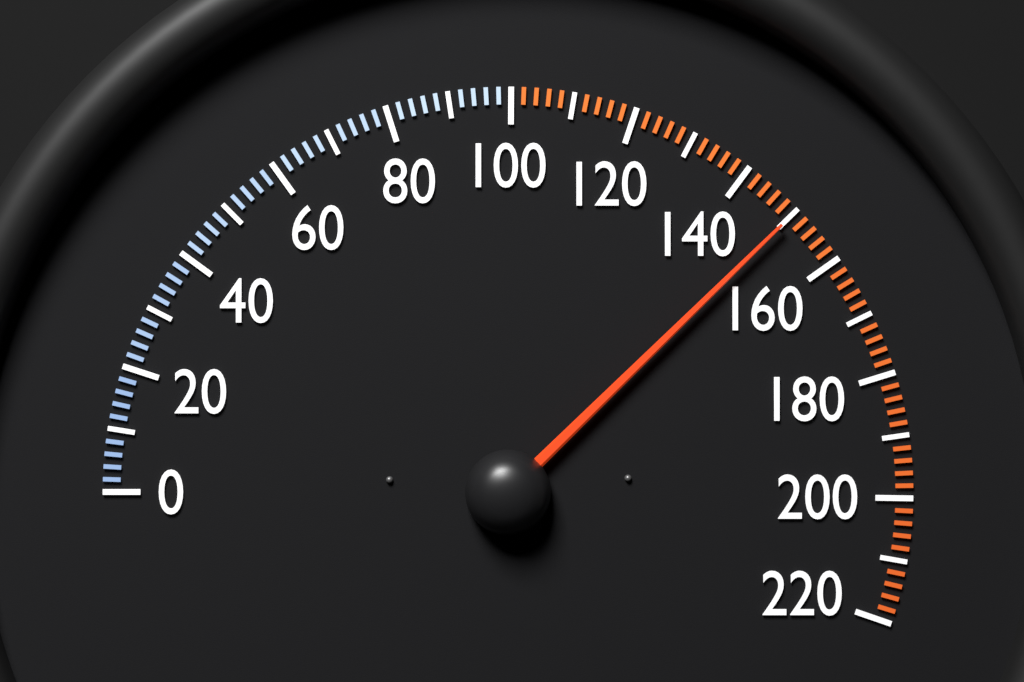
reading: 150 (no unit)
